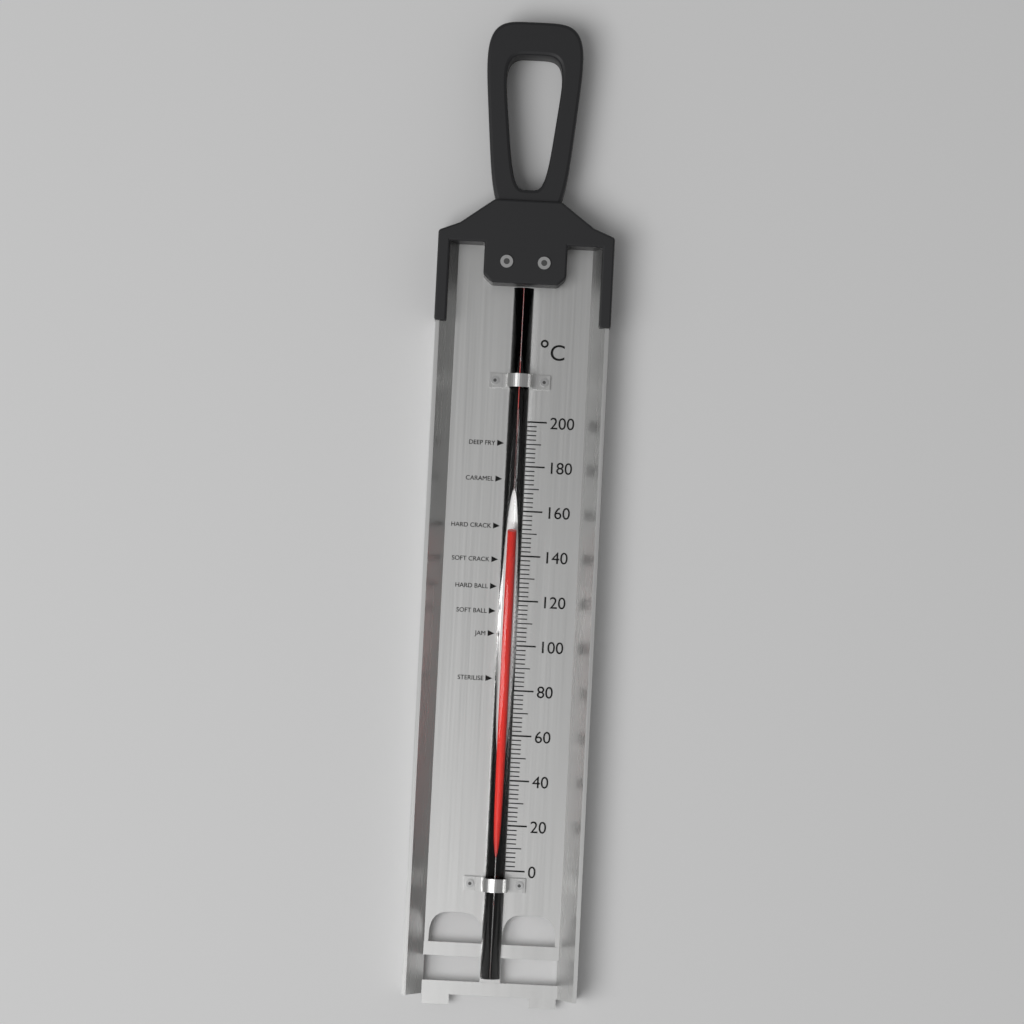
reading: 150 °C
